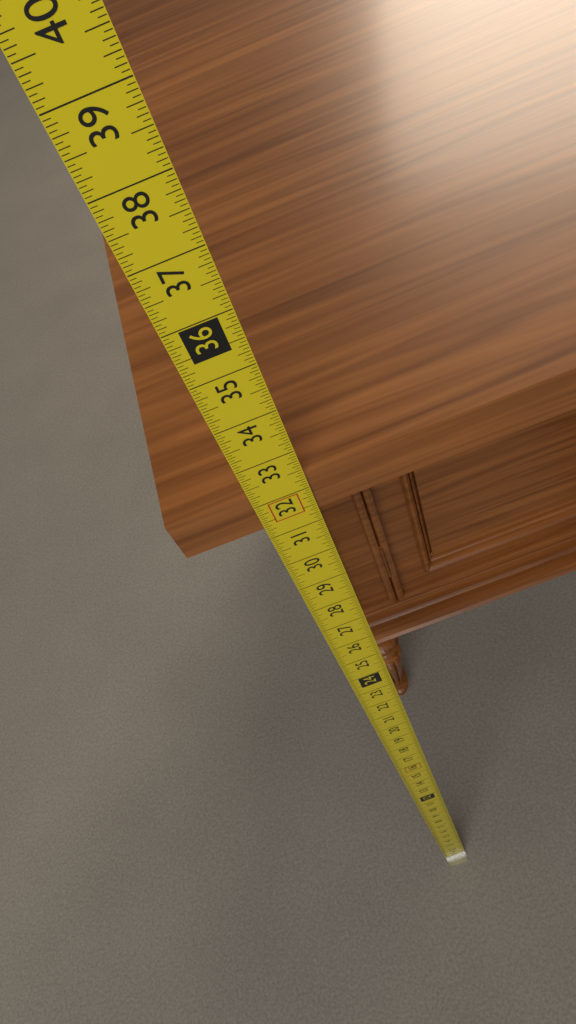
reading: 32.3125 in
